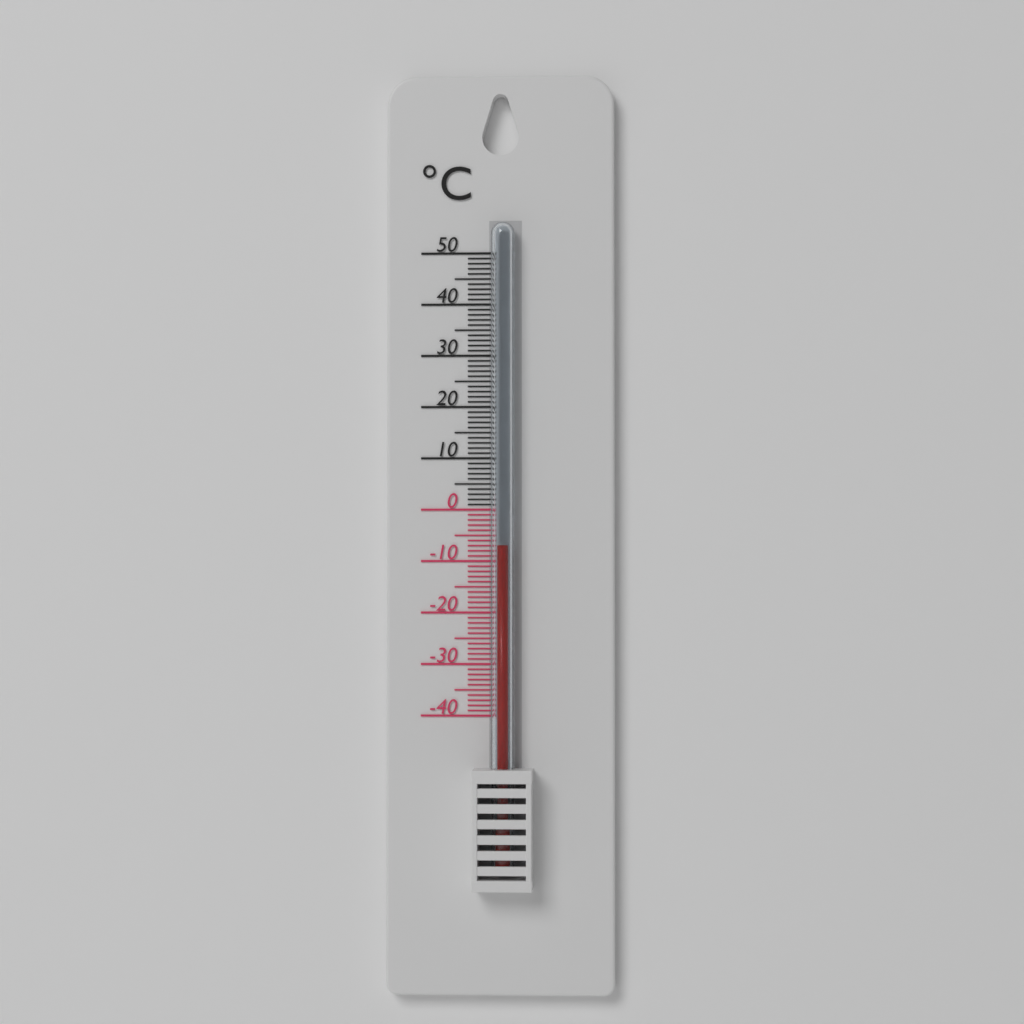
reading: -7 °C
